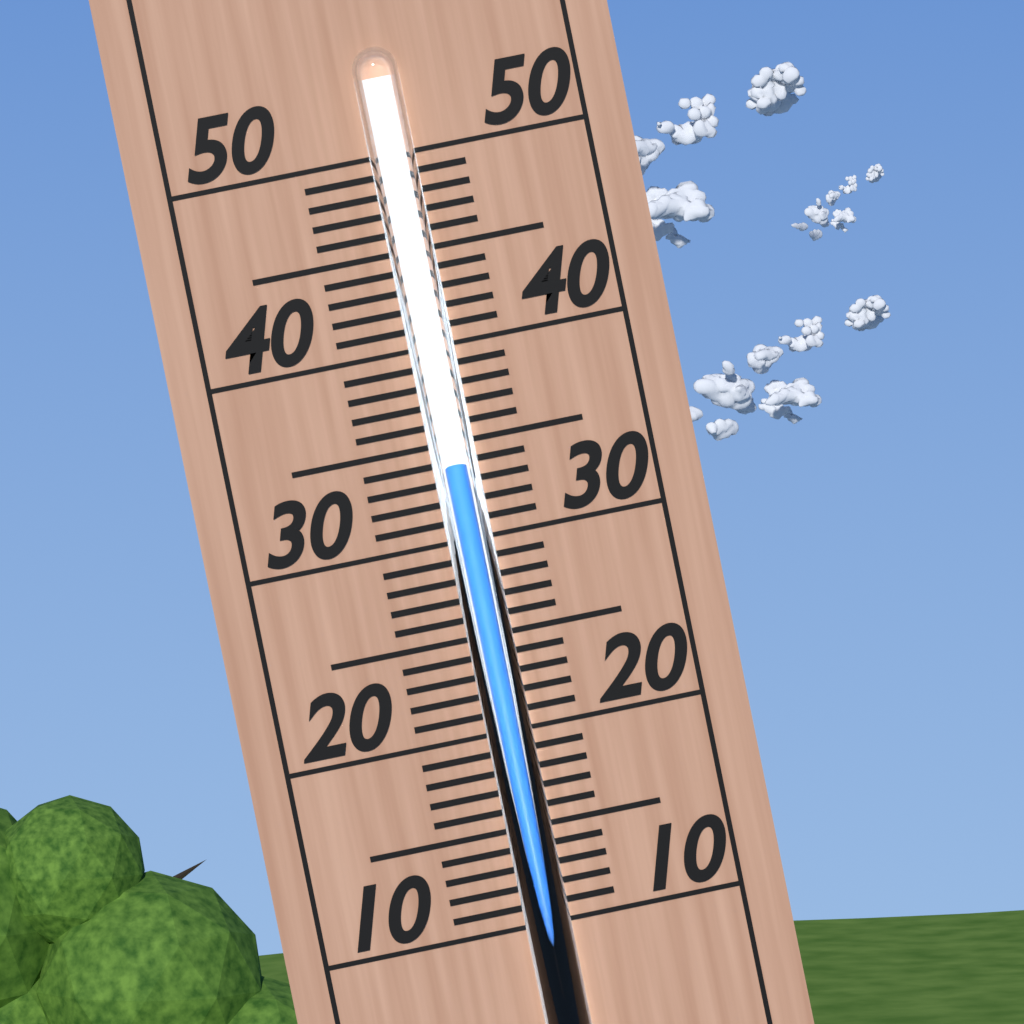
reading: 34 (no unit)
